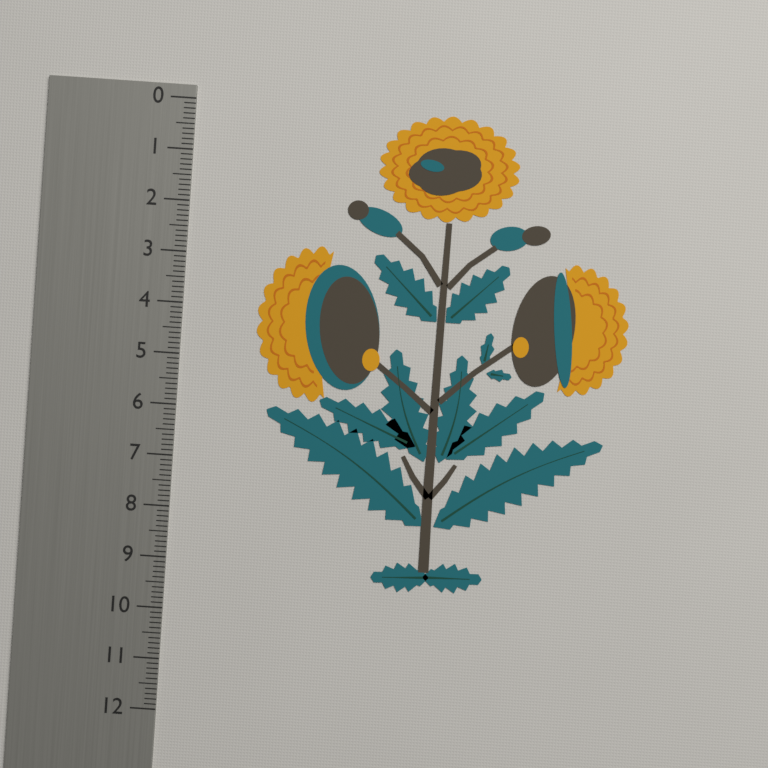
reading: 9.4 (no unit)
